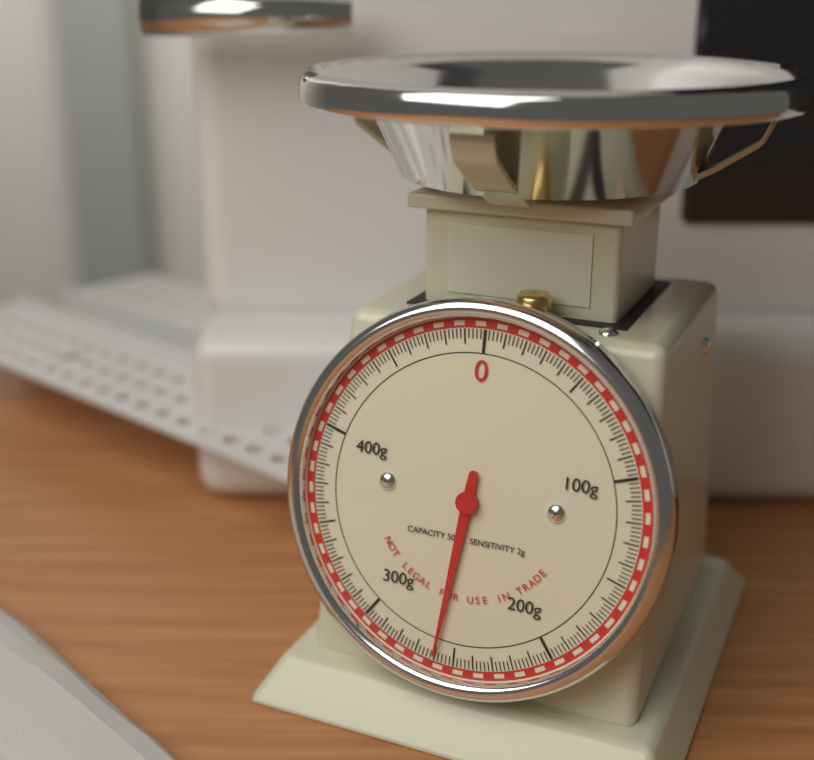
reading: 260 g
